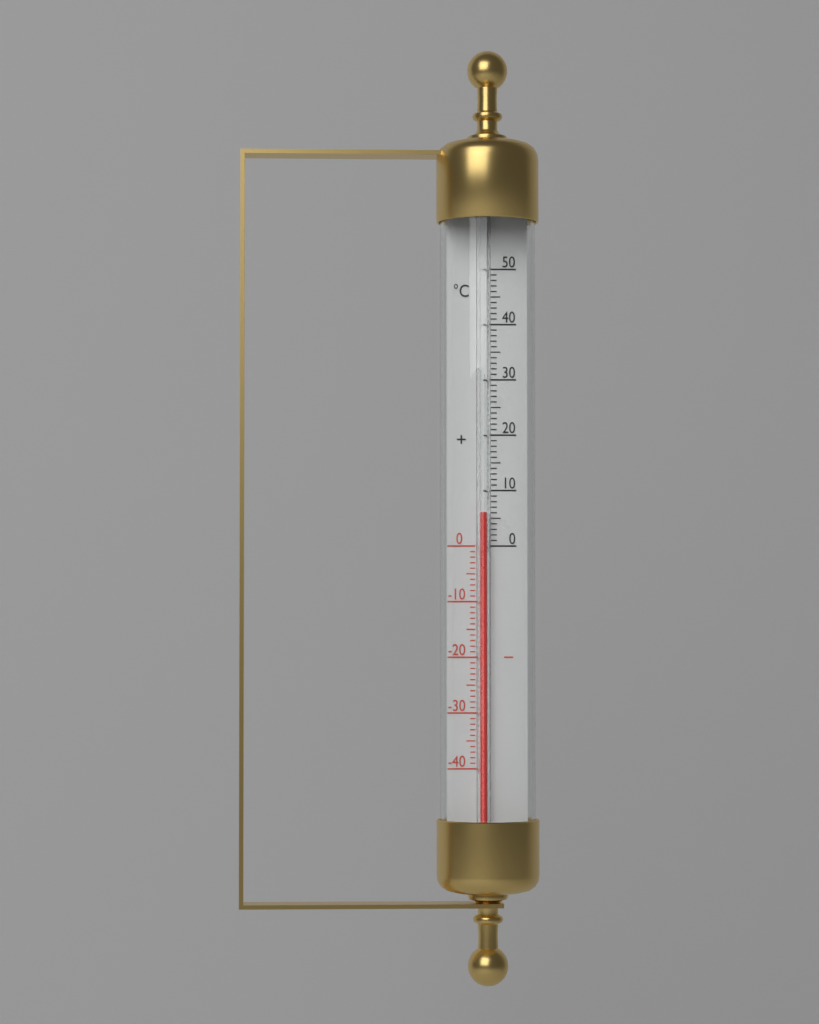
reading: 6 °C
